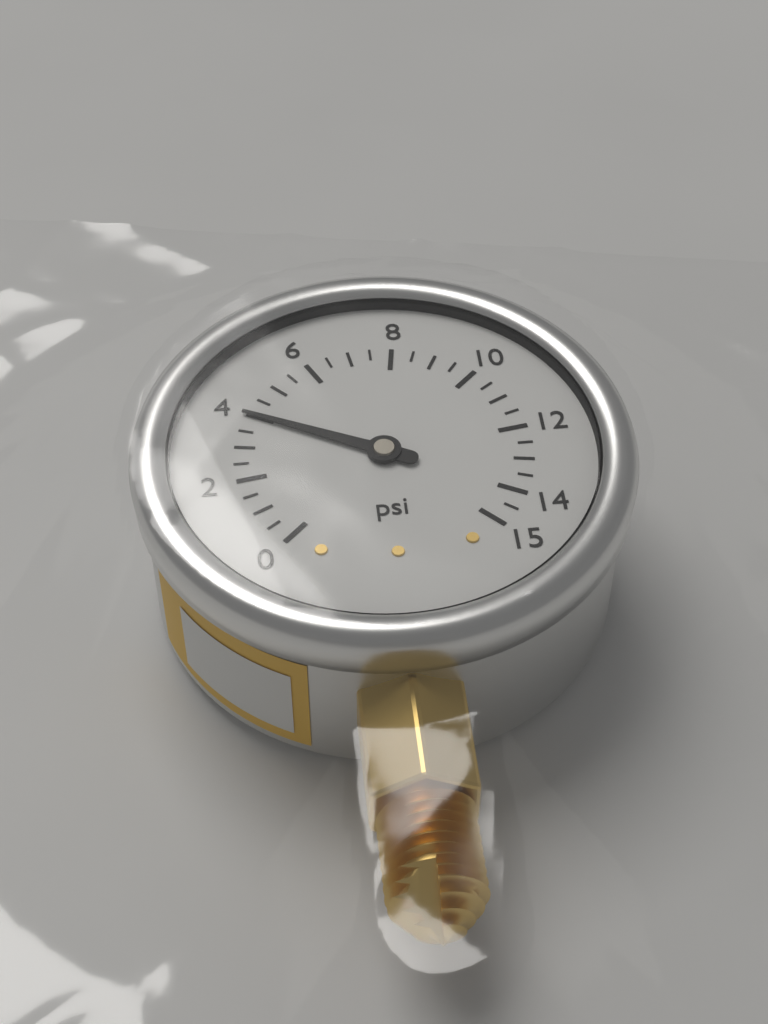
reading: 4.0 psi
